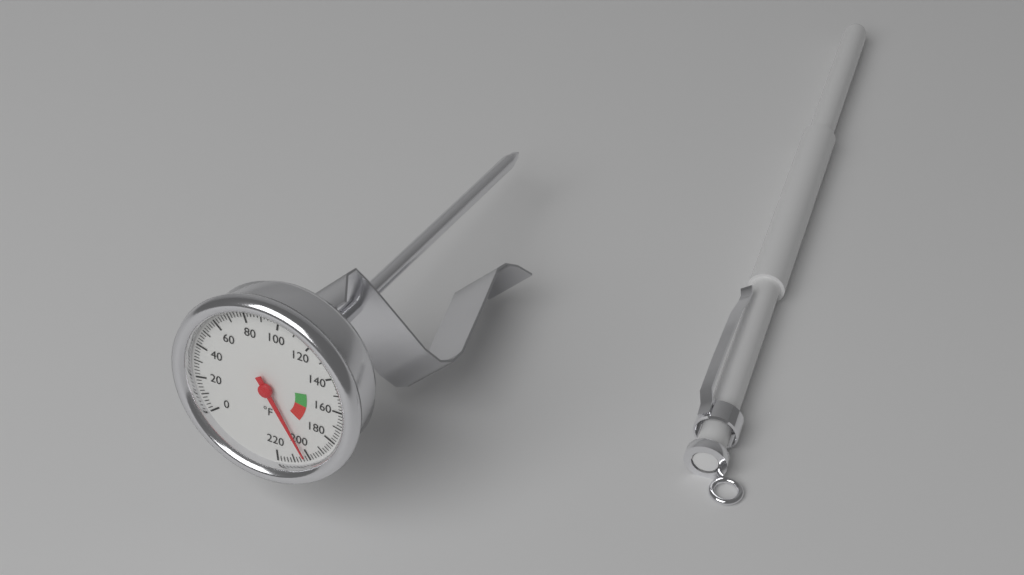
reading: 202 °F
